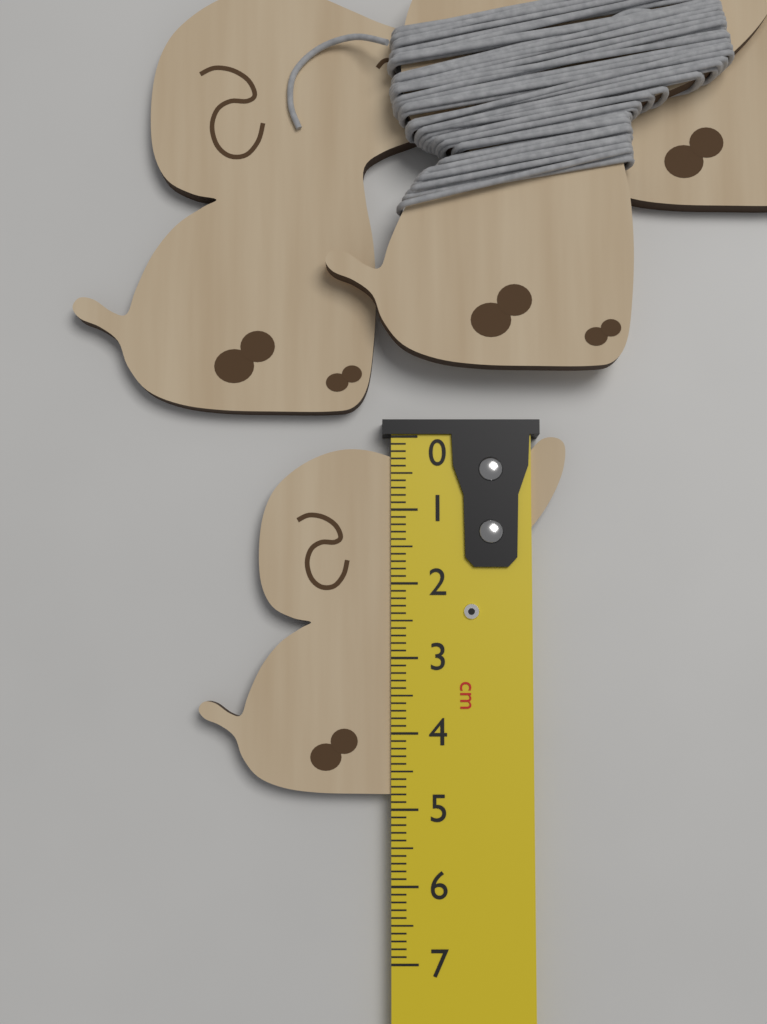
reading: 4.8 cm
